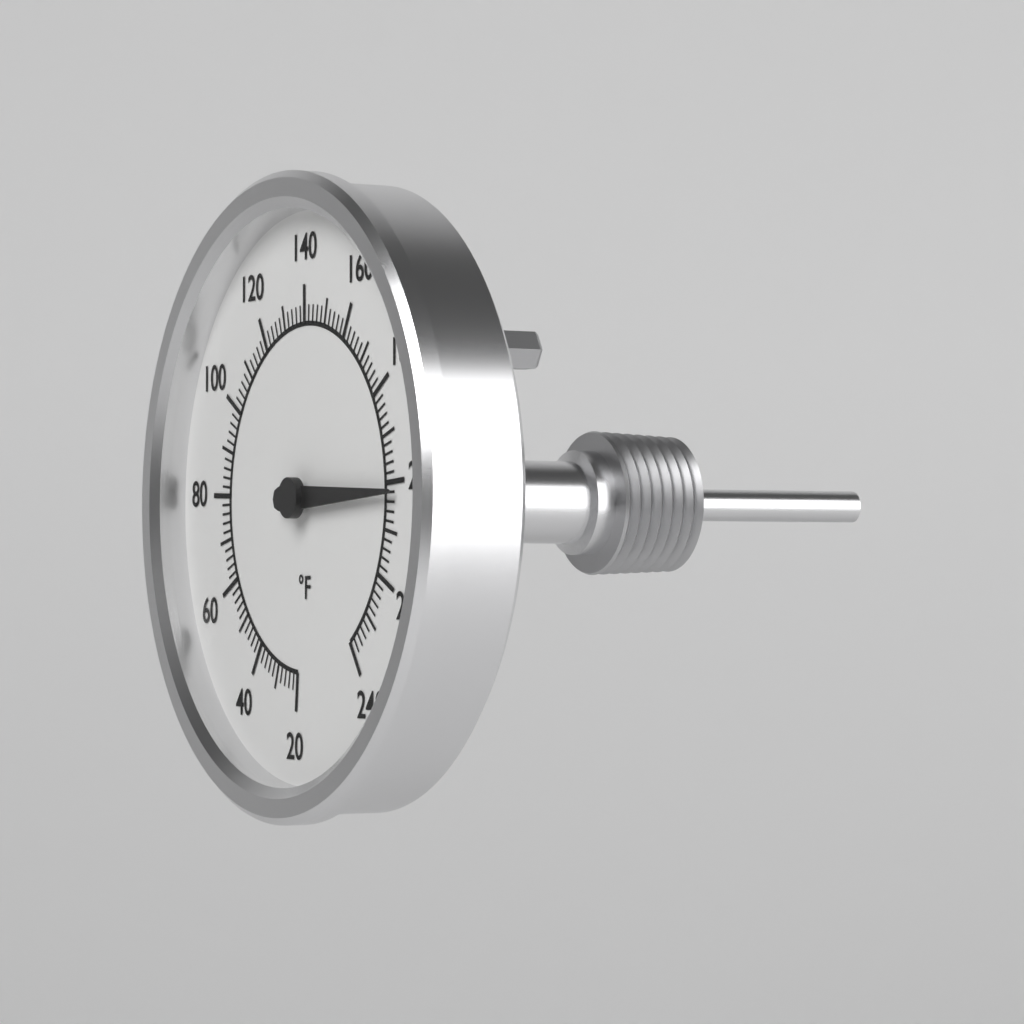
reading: 202 °F
